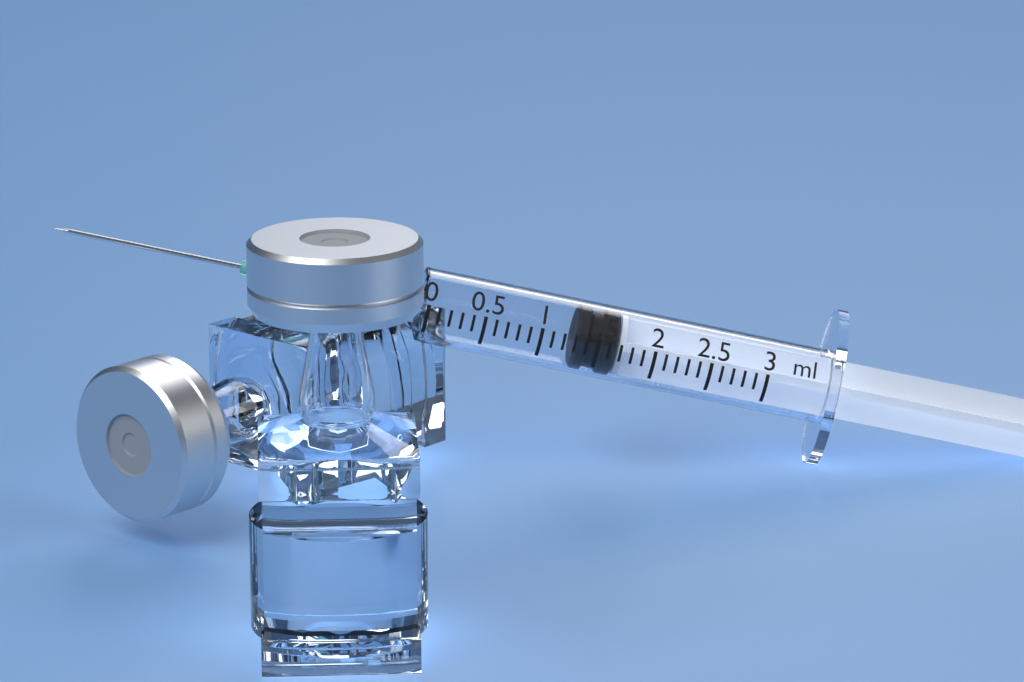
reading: 1.3 ml
